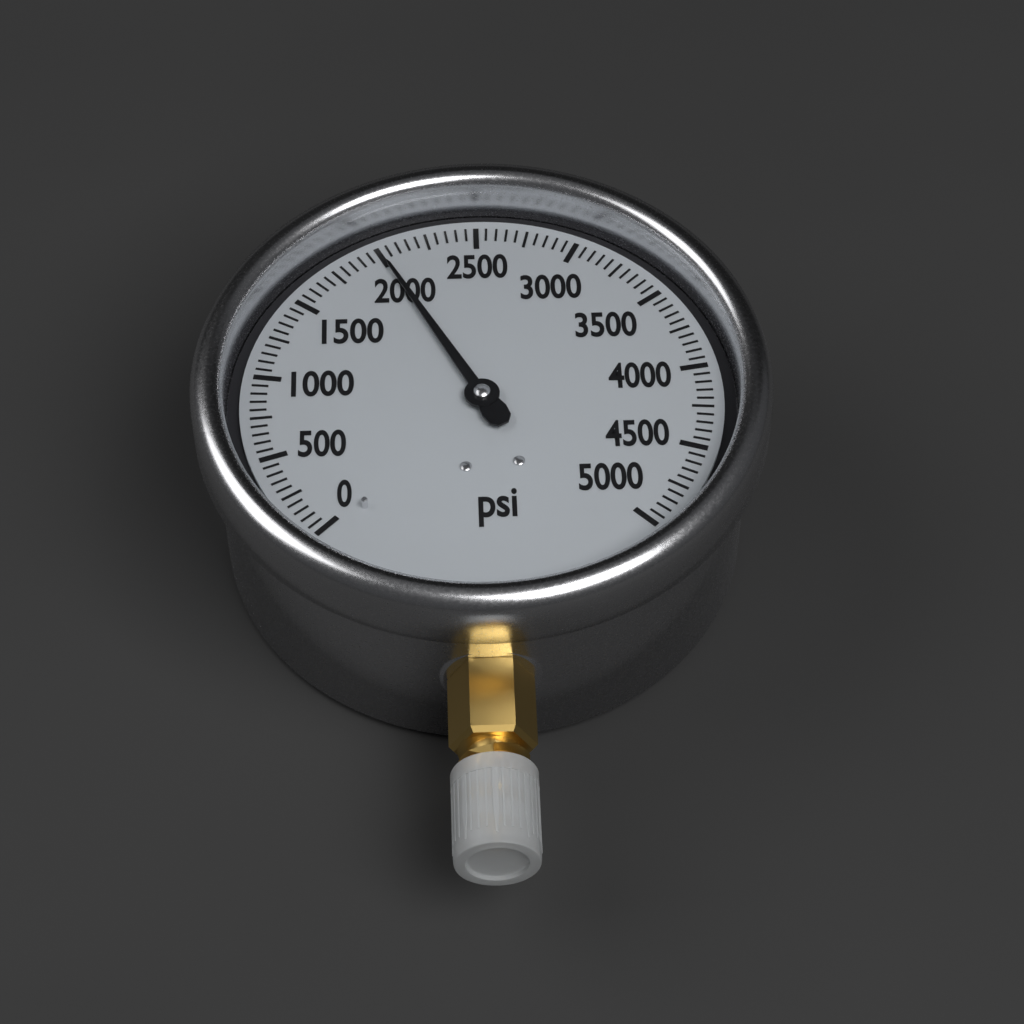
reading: 2000 psi
